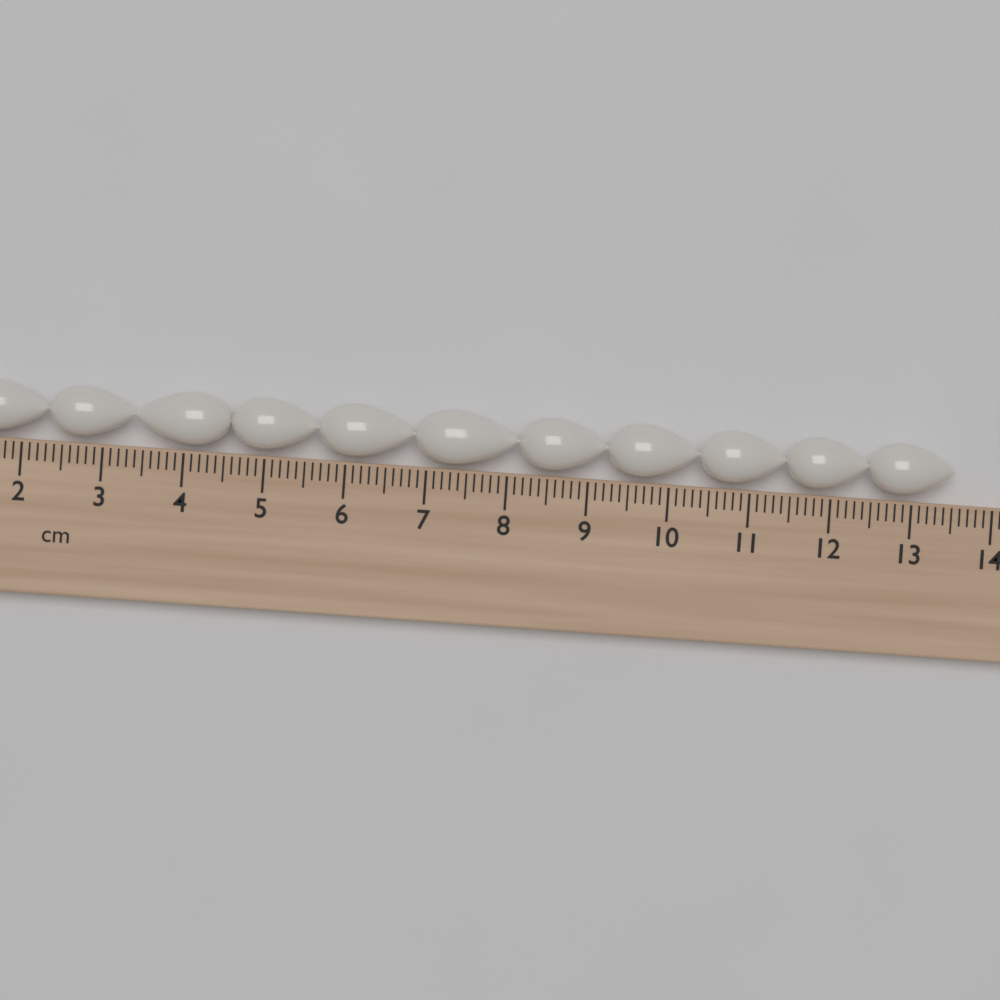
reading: 13.5 cm
